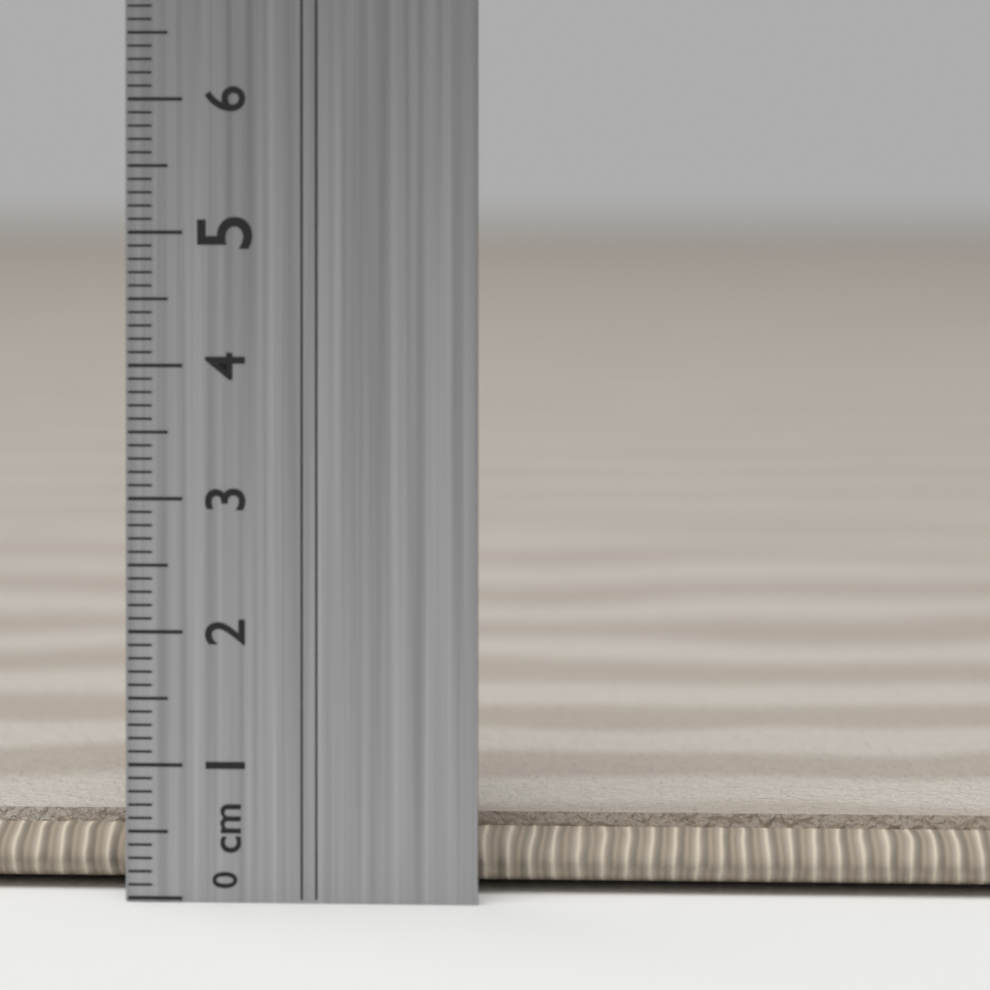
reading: 0.5 cm
